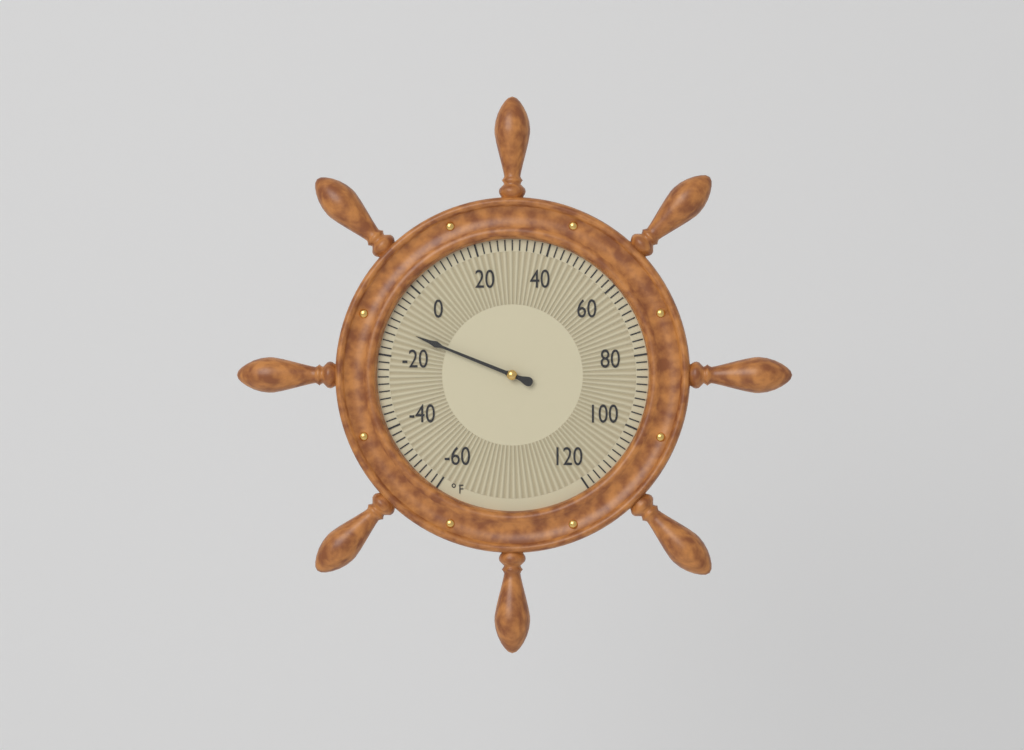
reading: -12 °F
